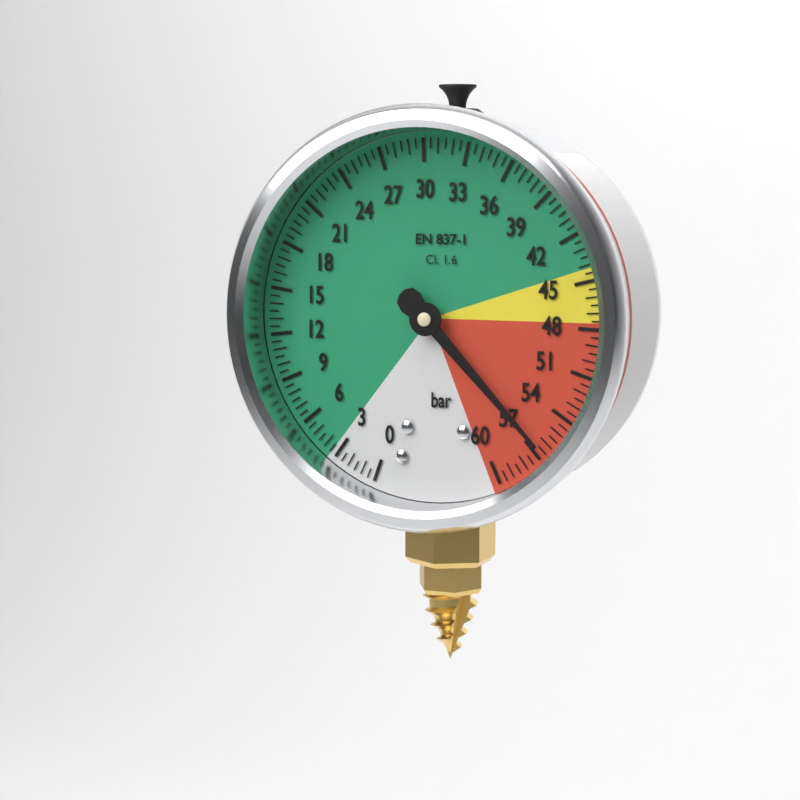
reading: 56.5 bar
